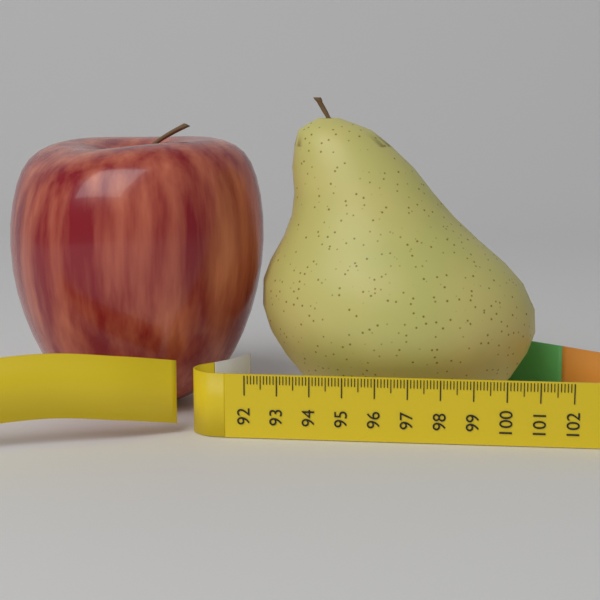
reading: 101.0 (no unit)
